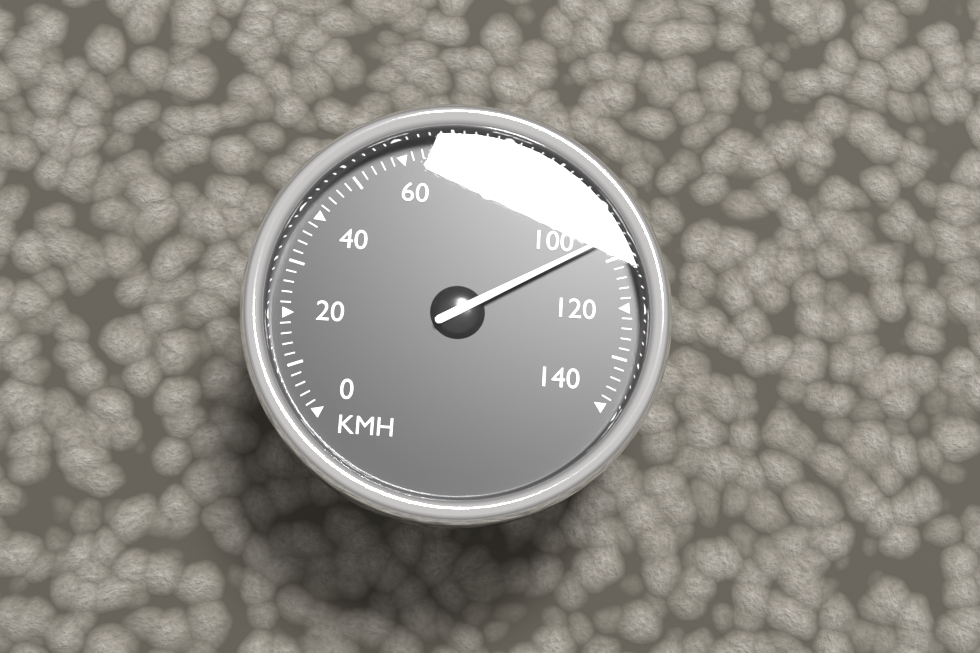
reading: 106 km/h
